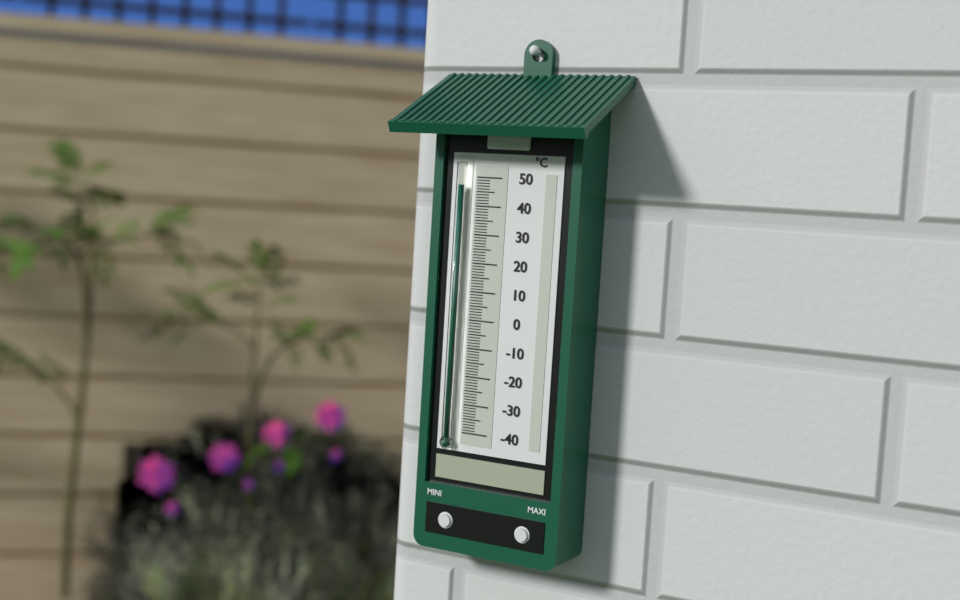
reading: 47 °C
